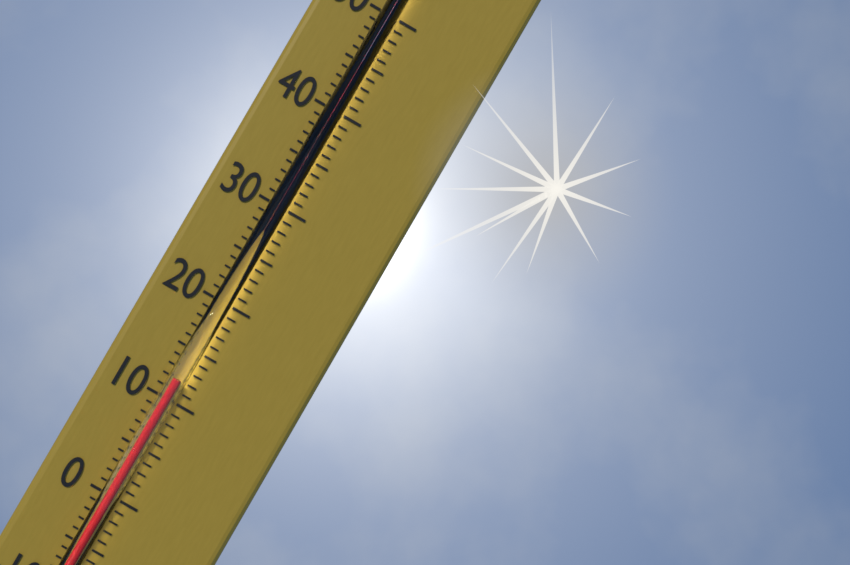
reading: 12 °C
